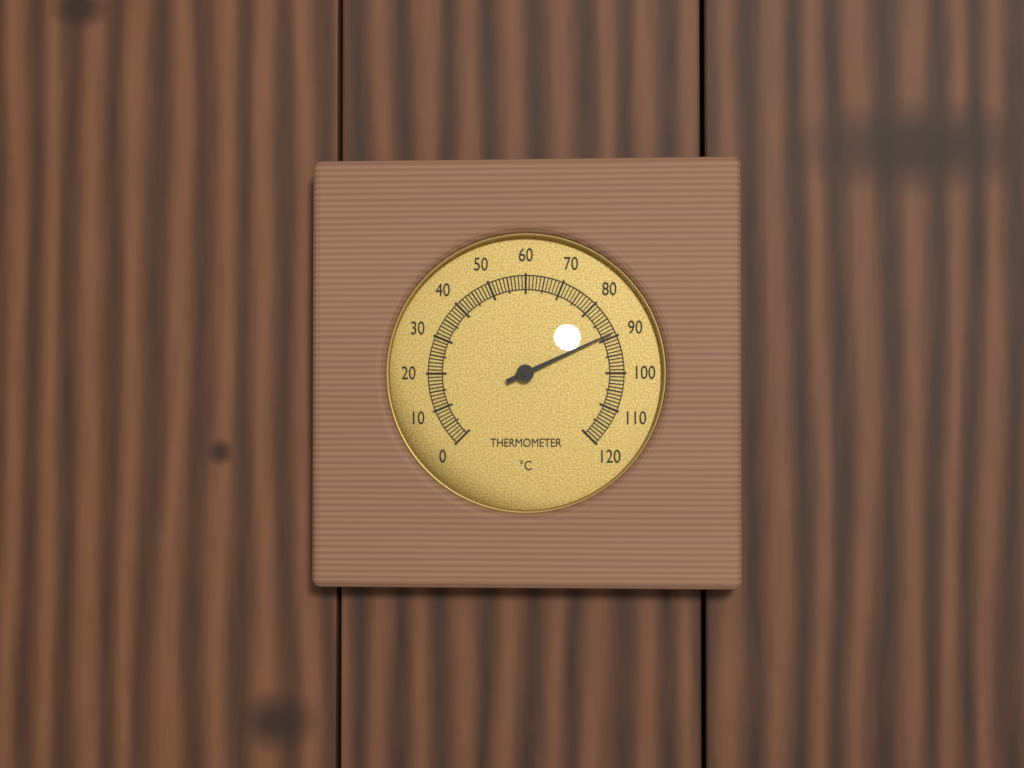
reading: 89 °C
